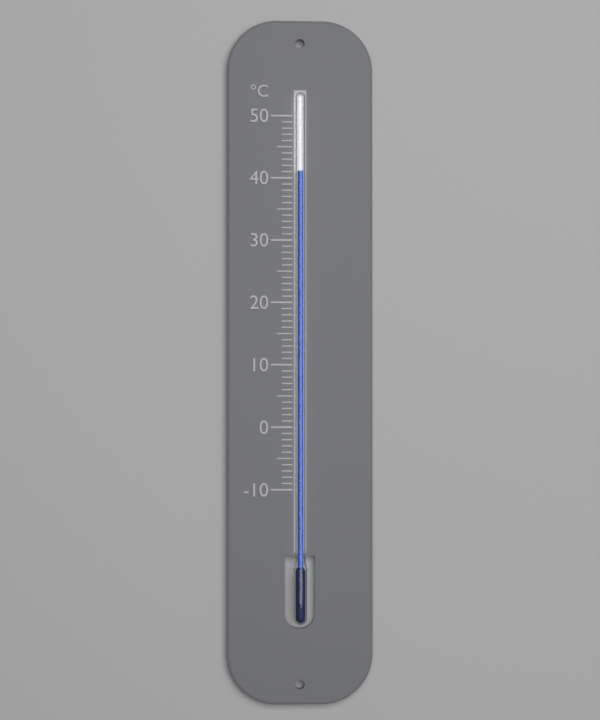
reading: 41 °C
